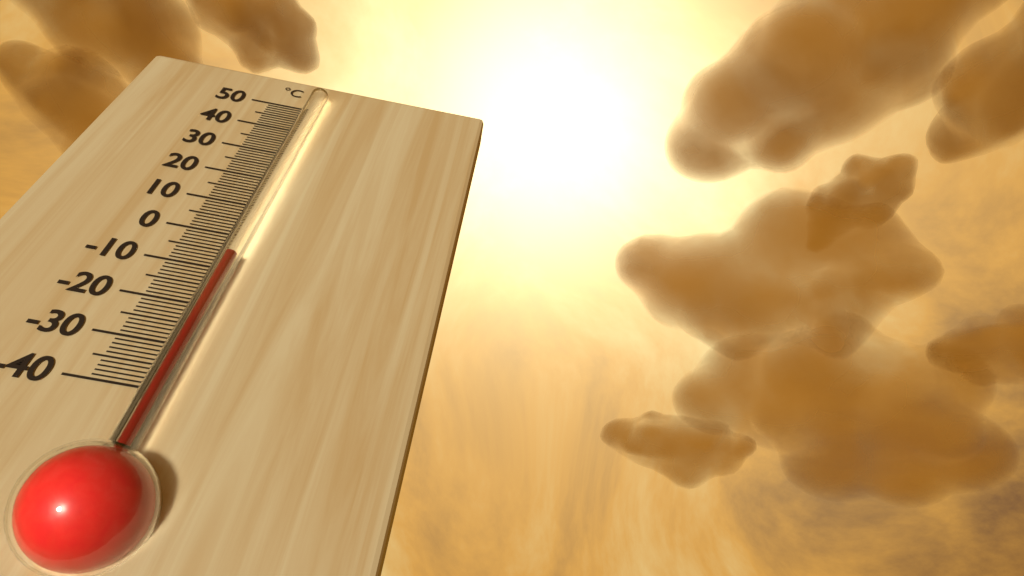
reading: -8 °C
